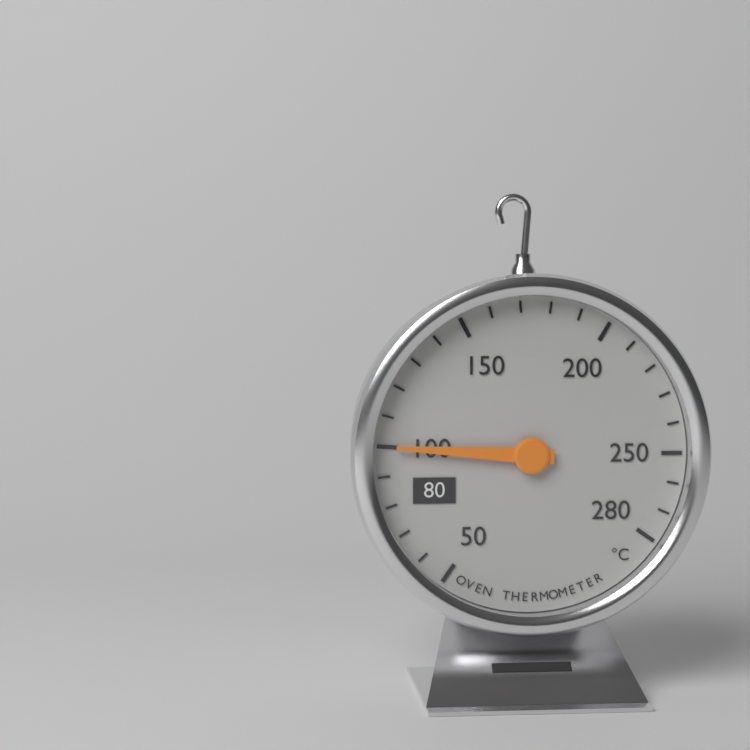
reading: 100 °C
